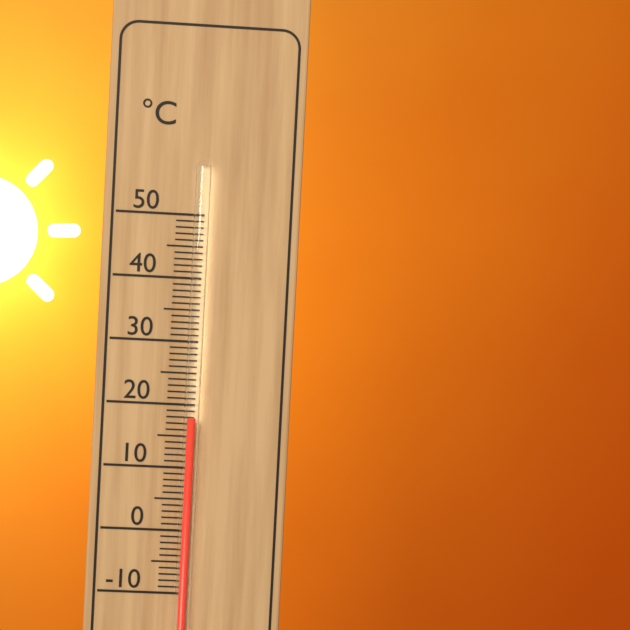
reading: 18 °C
